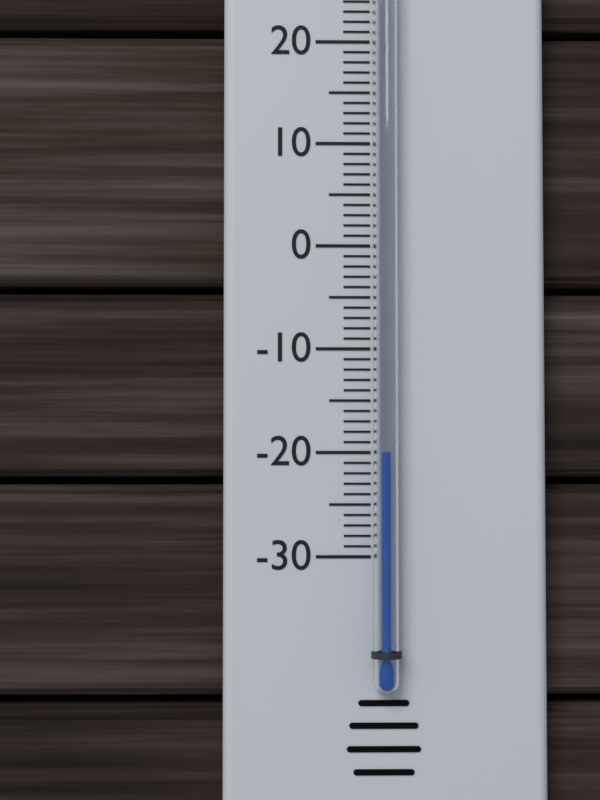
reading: -20 °C
